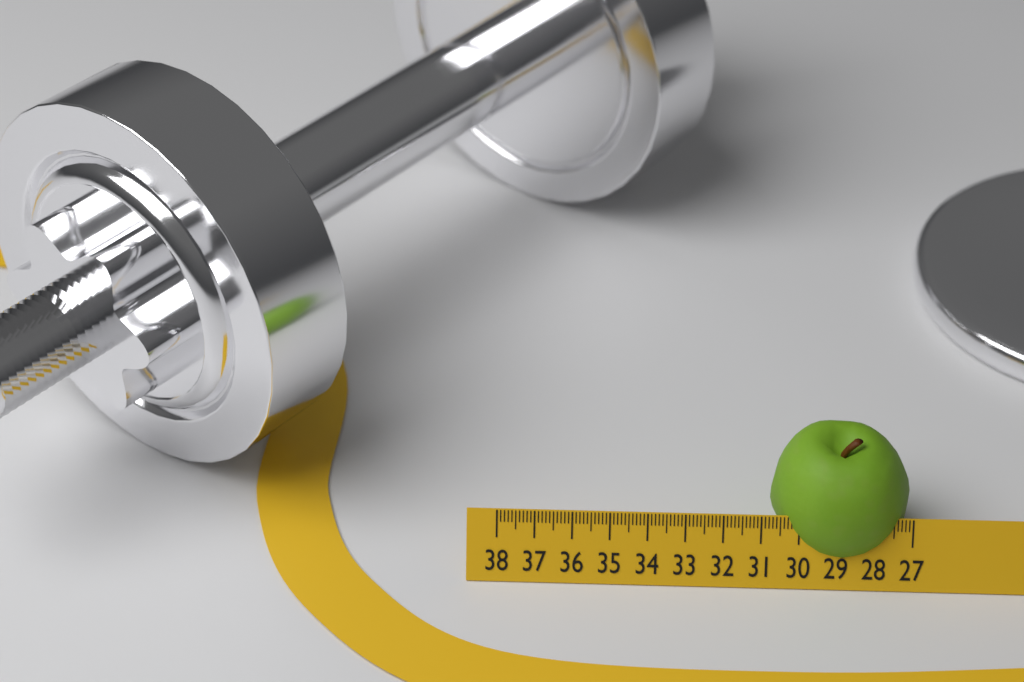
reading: 30.7 (no unit)
